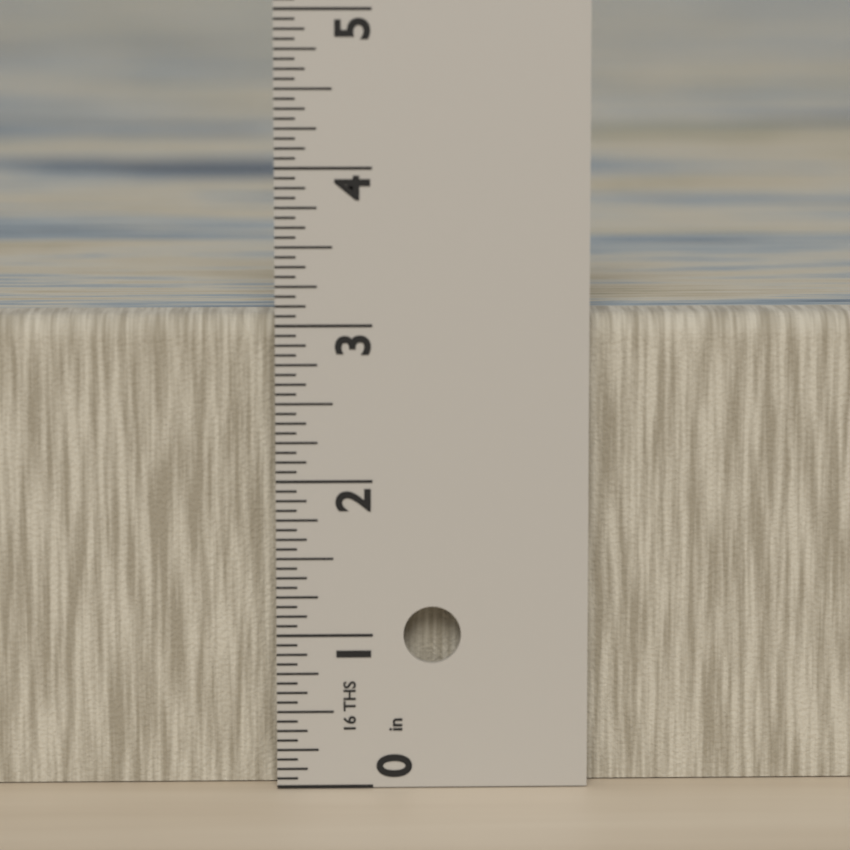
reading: 3.0625 in
